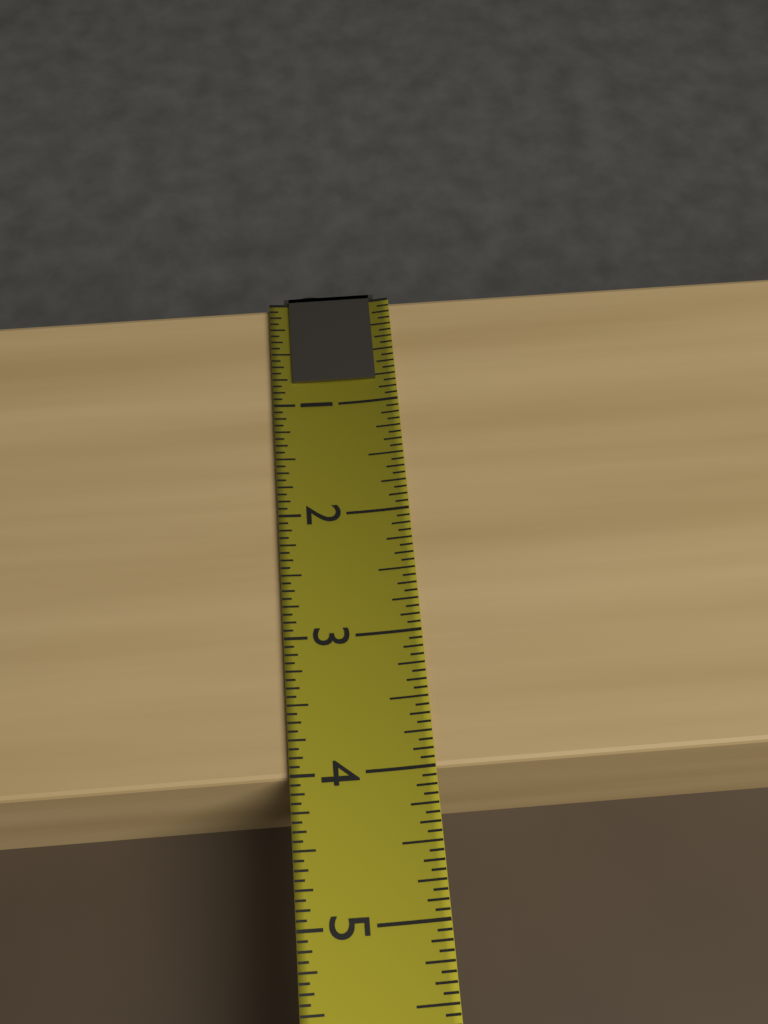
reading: 4.0000 (no unit)
